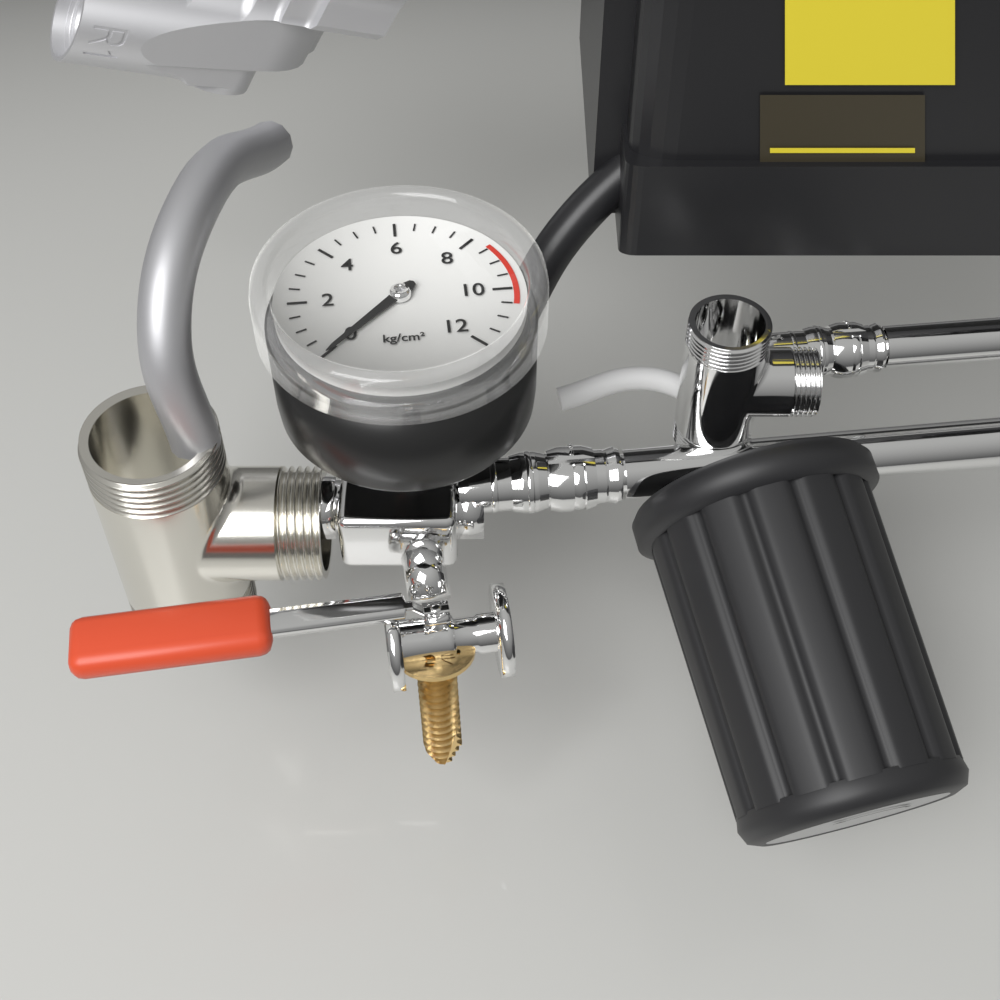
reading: 0.0 kg/cm²
